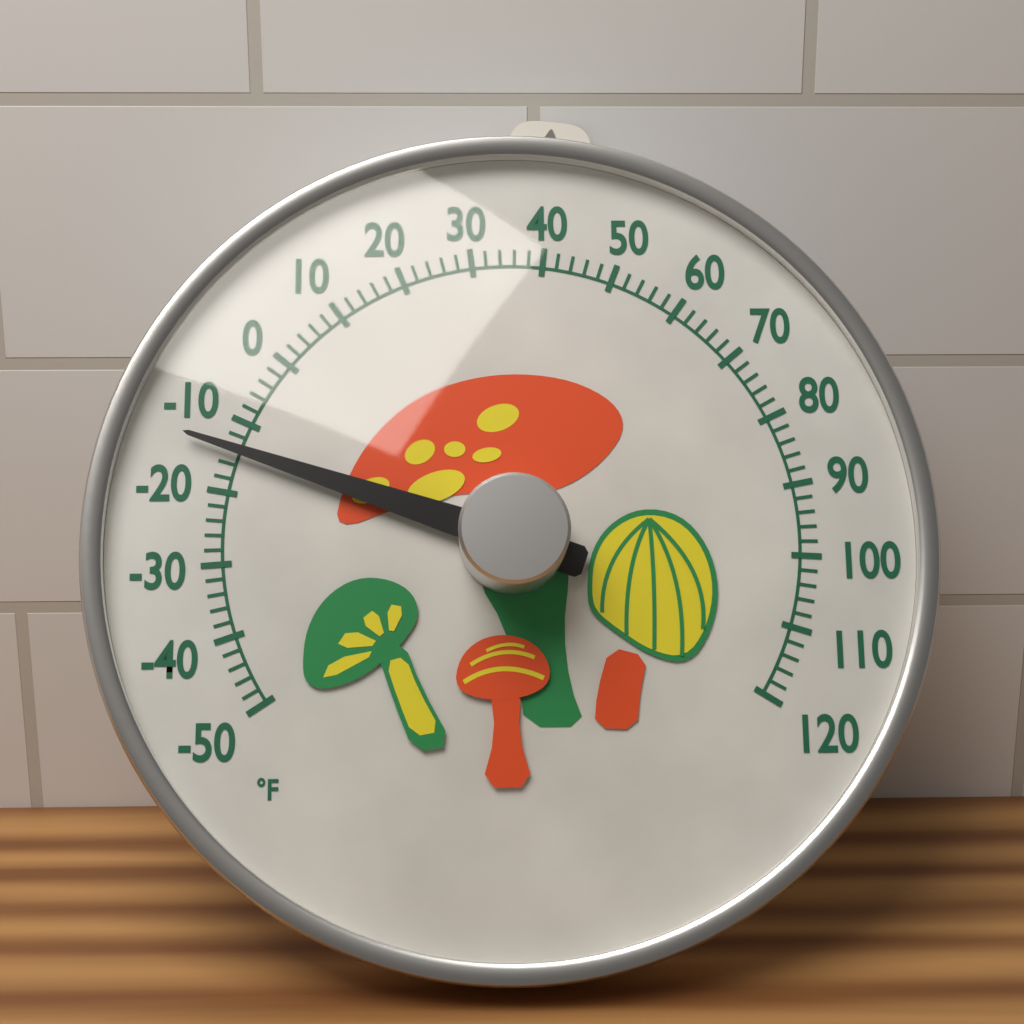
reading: -14 °F
